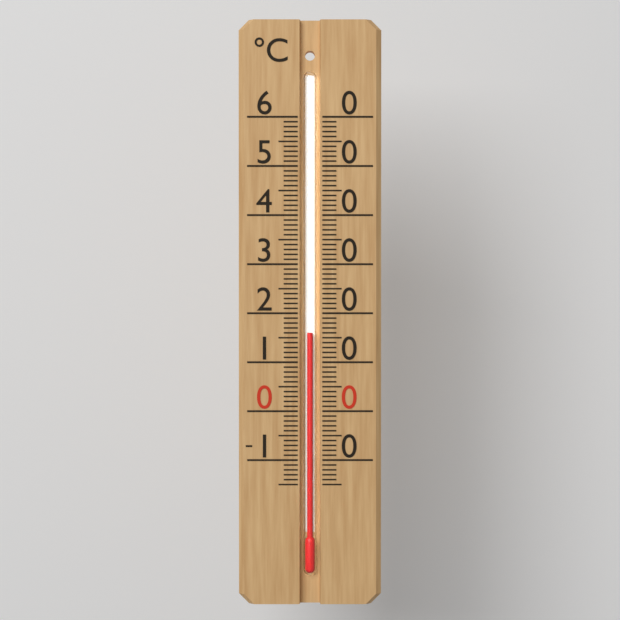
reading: 16 °C
